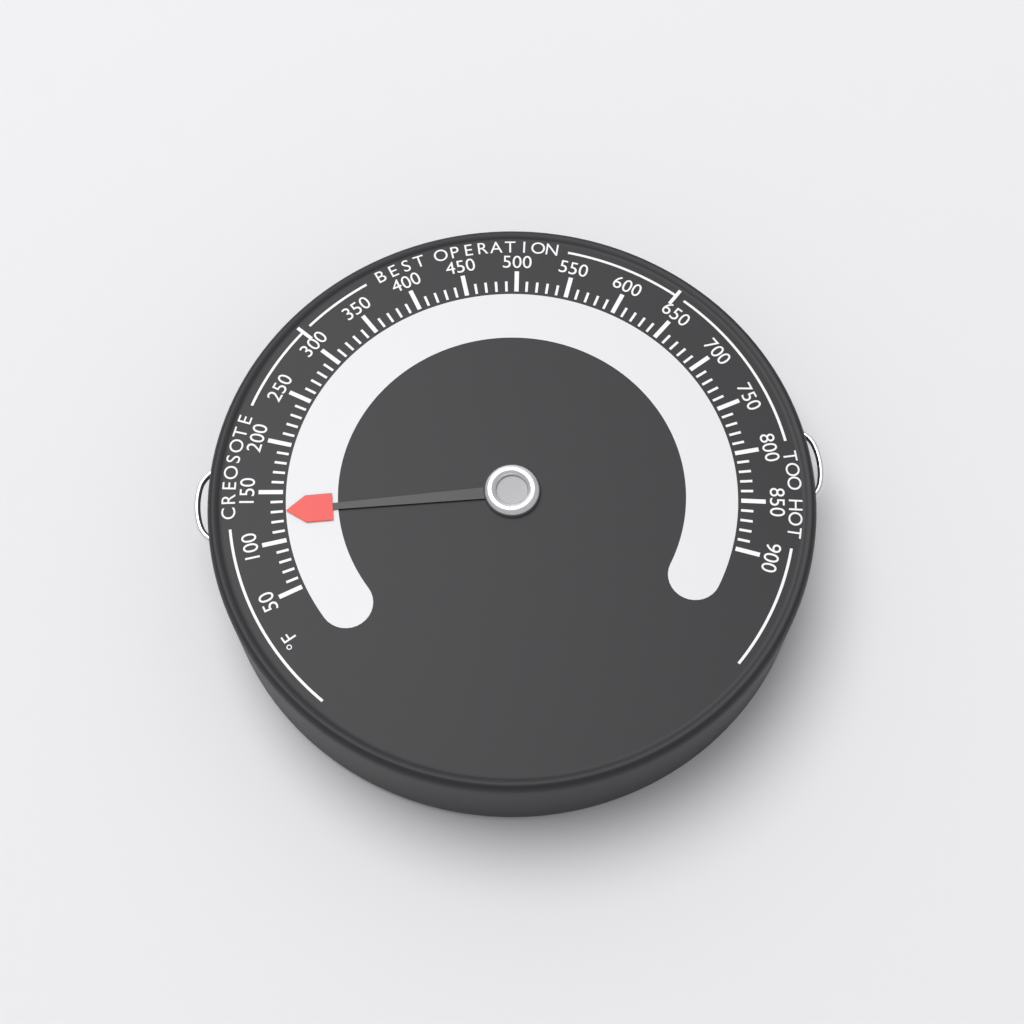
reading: 130 °F
